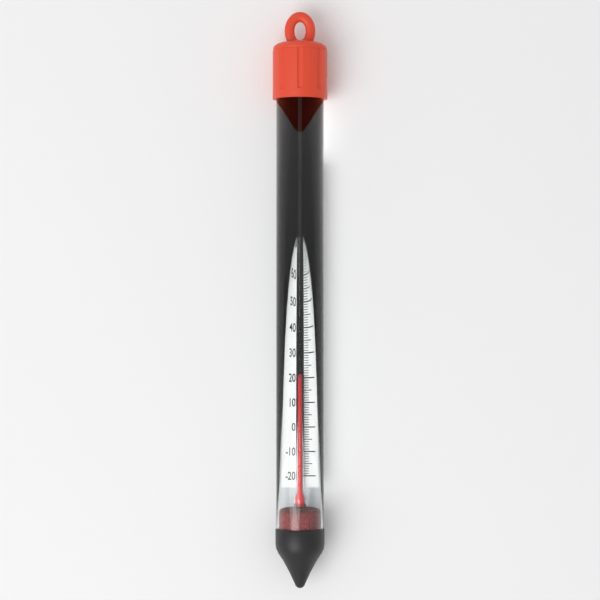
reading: 21 °C
